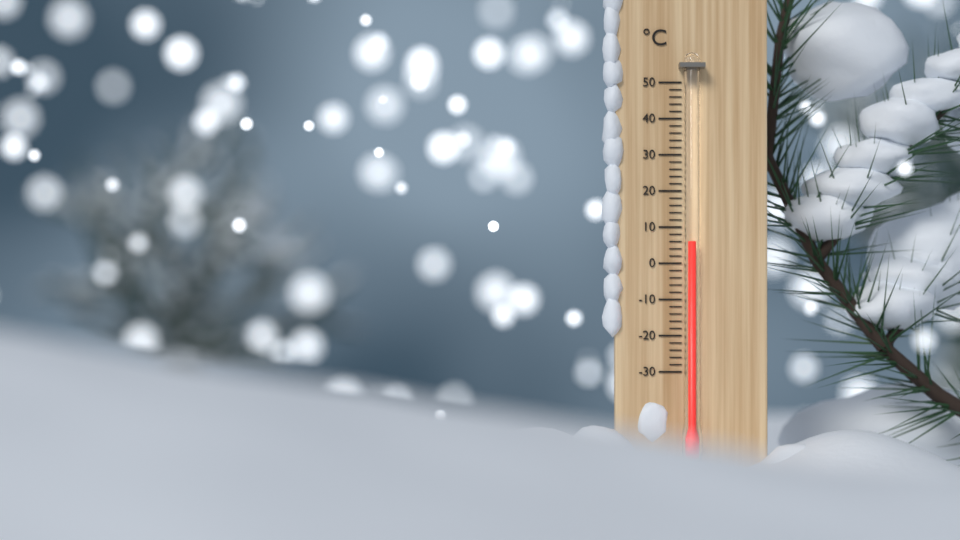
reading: 6 °C
